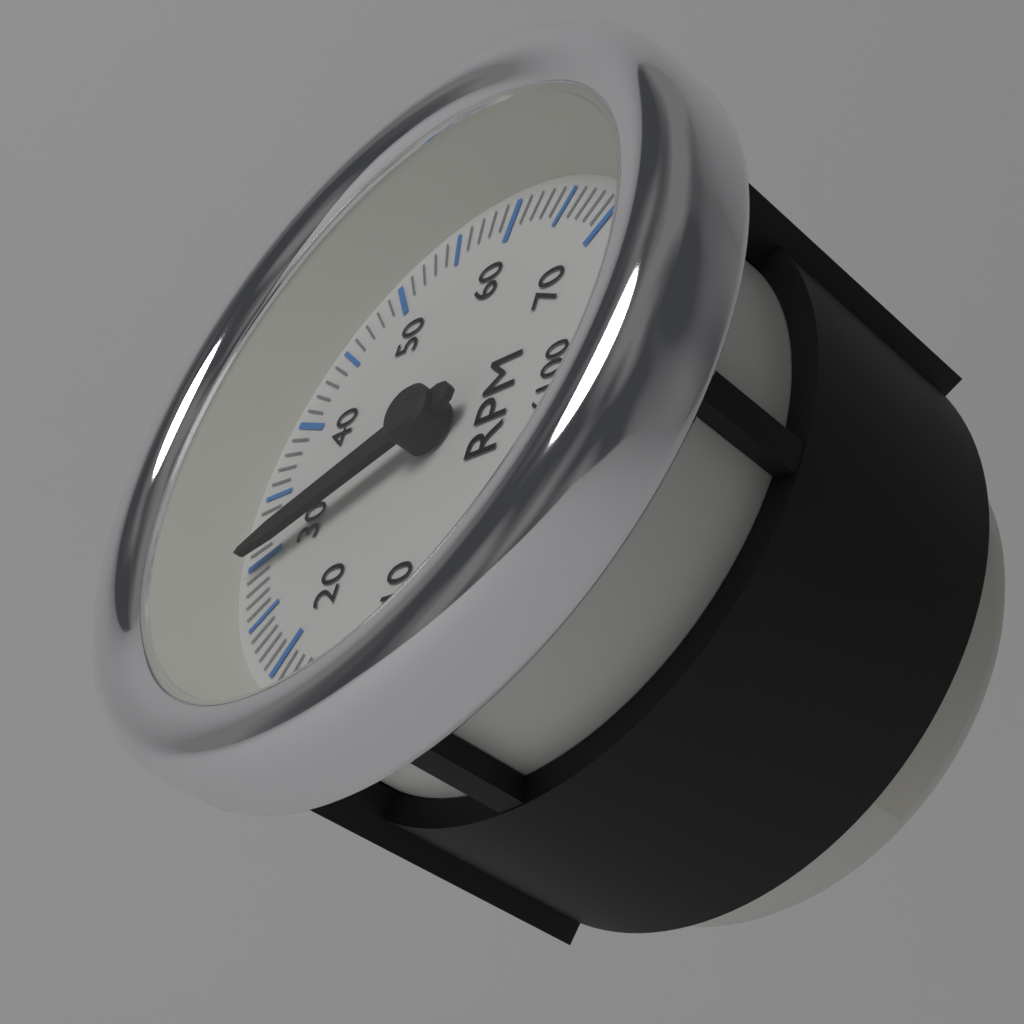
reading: 3000 RPM
